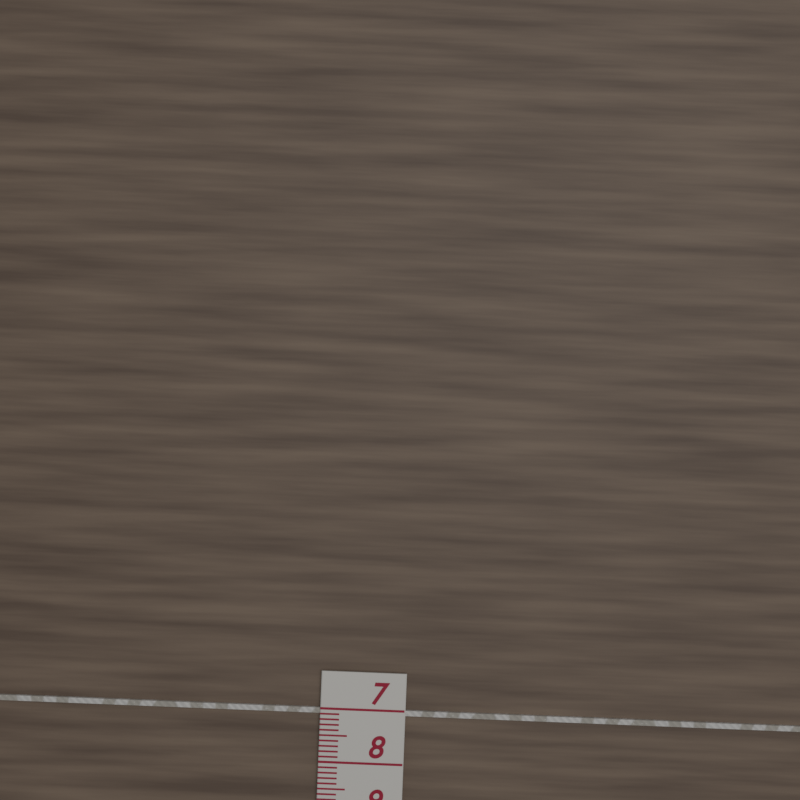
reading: 7.1 (no unit)
